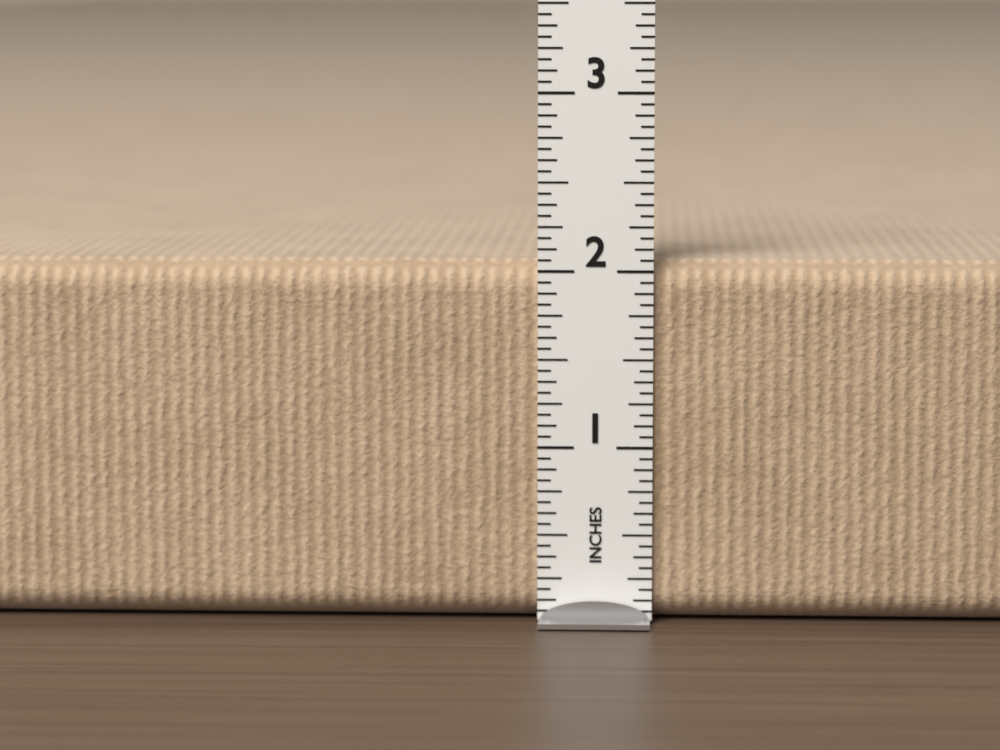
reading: 2.0625 in
